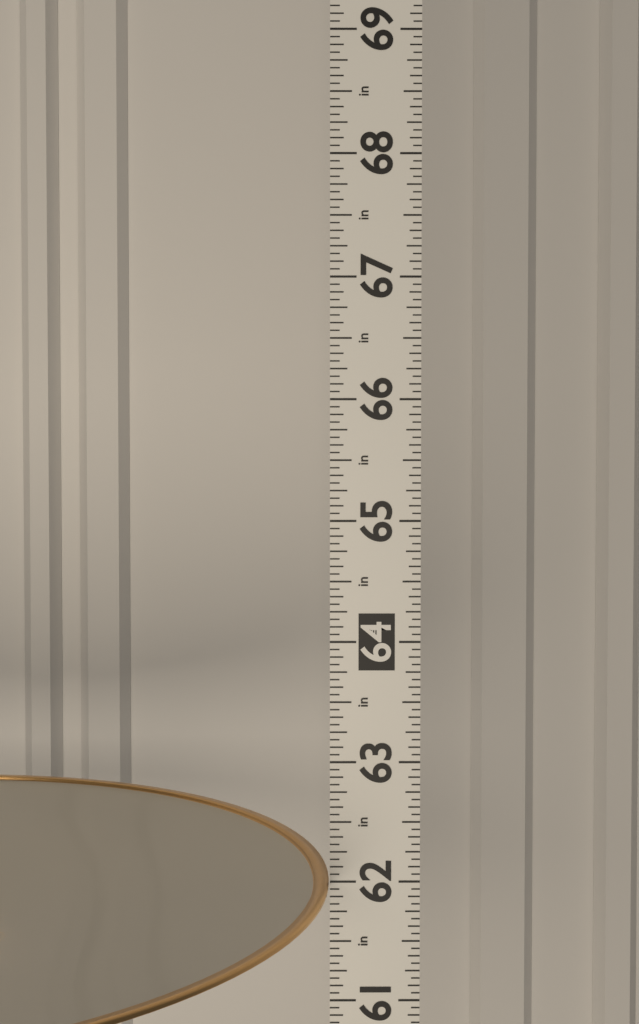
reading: 62.0000 in
